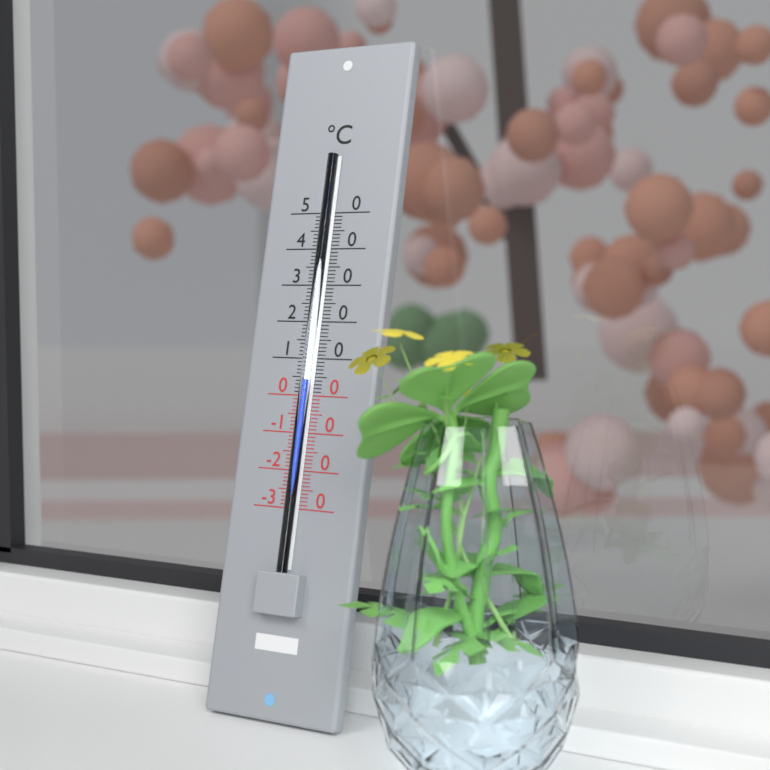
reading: 4 °C
